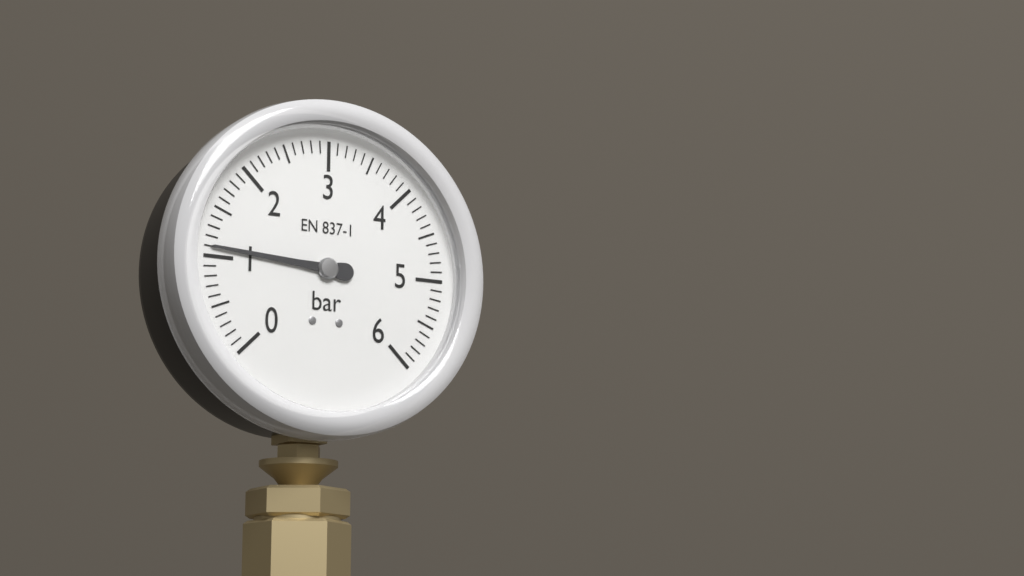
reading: 1.1 bar
